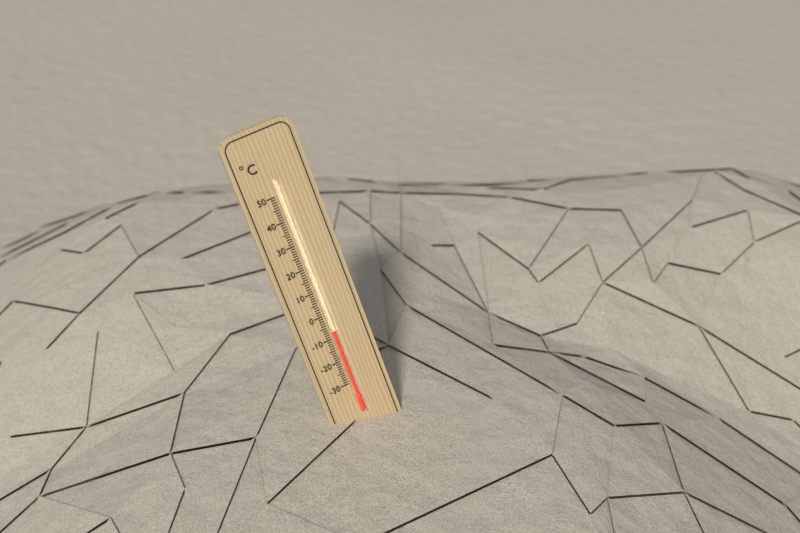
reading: -7 °C
